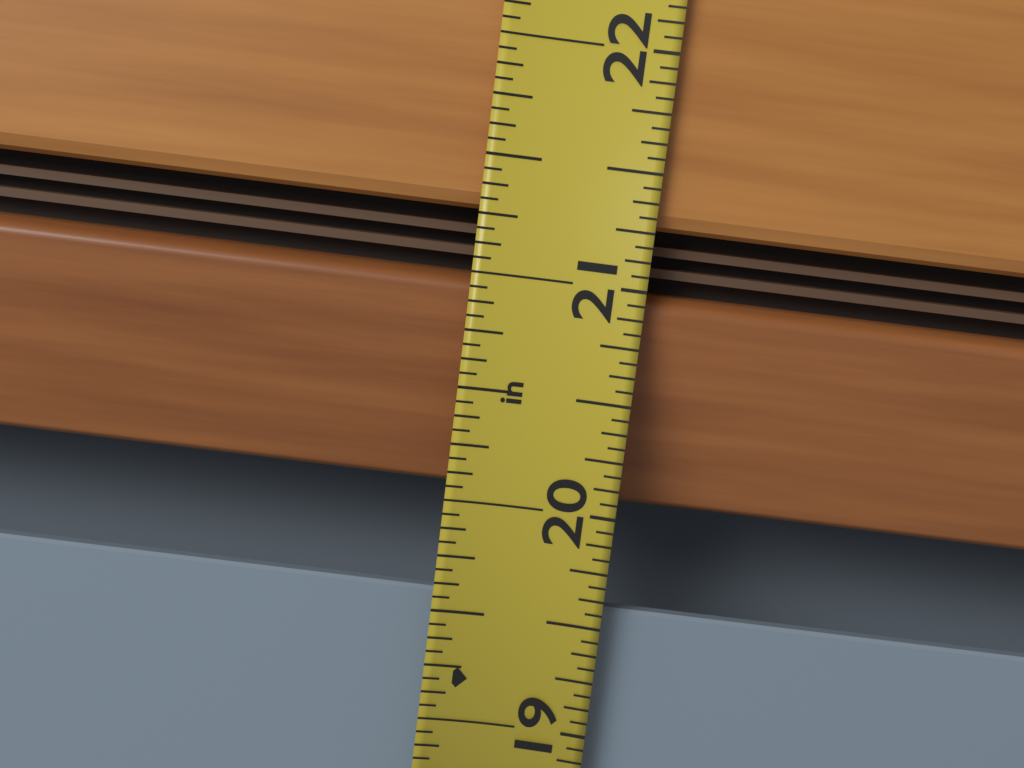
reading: 19.5625 in
